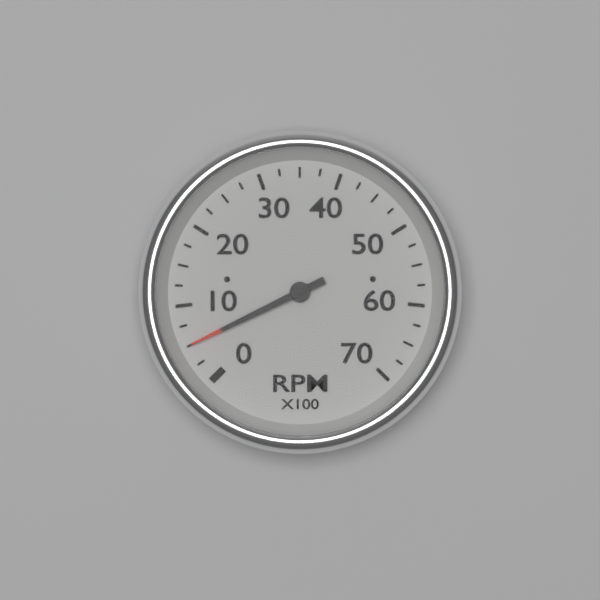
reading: 500 RPM
